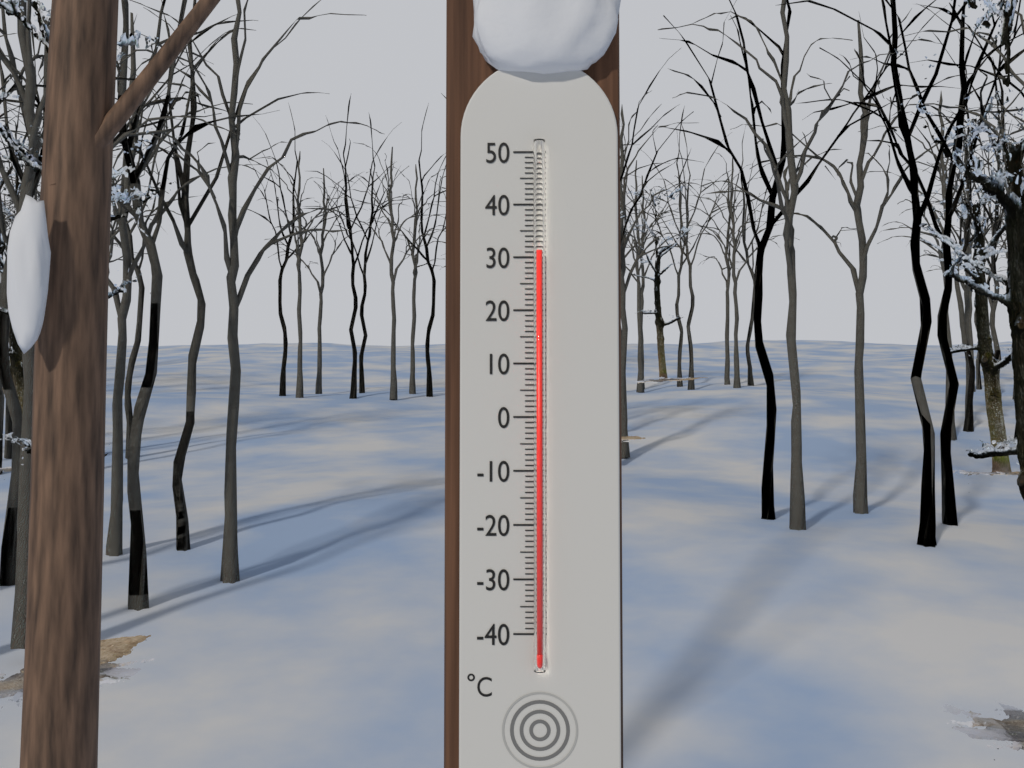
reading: 31 °C
